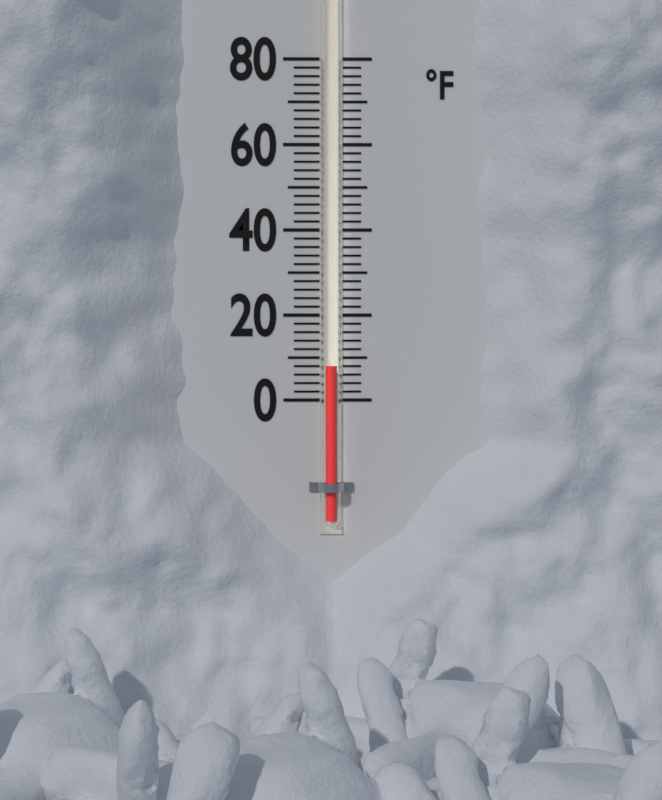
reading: 8 °F
